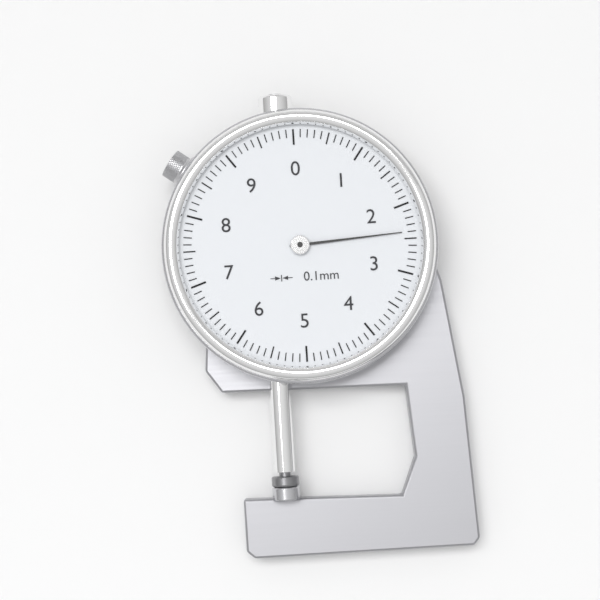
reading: 2.4 mm
